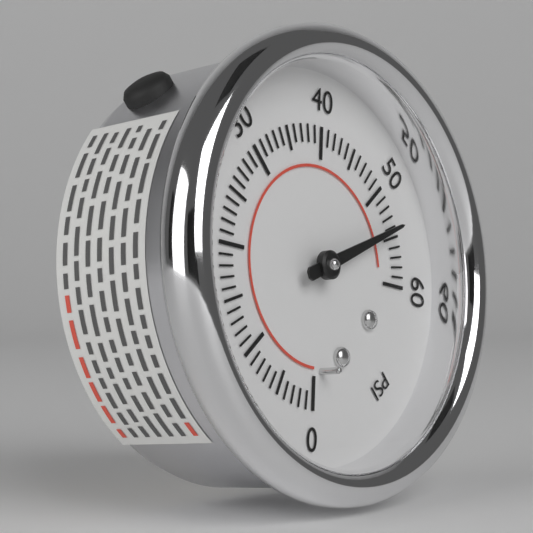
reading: 54 psi
